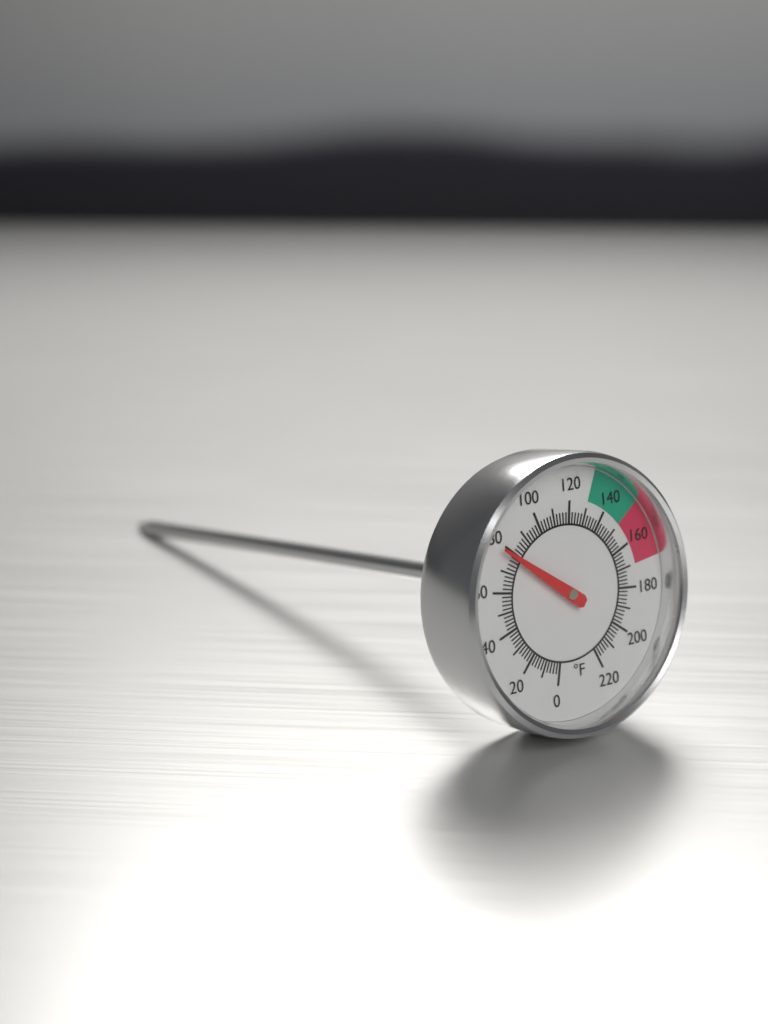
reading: 78 °F
